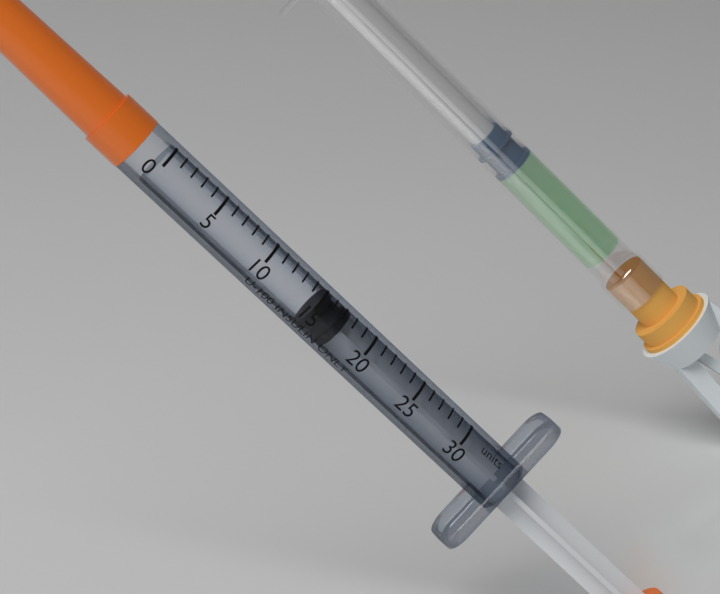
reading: 15 units
